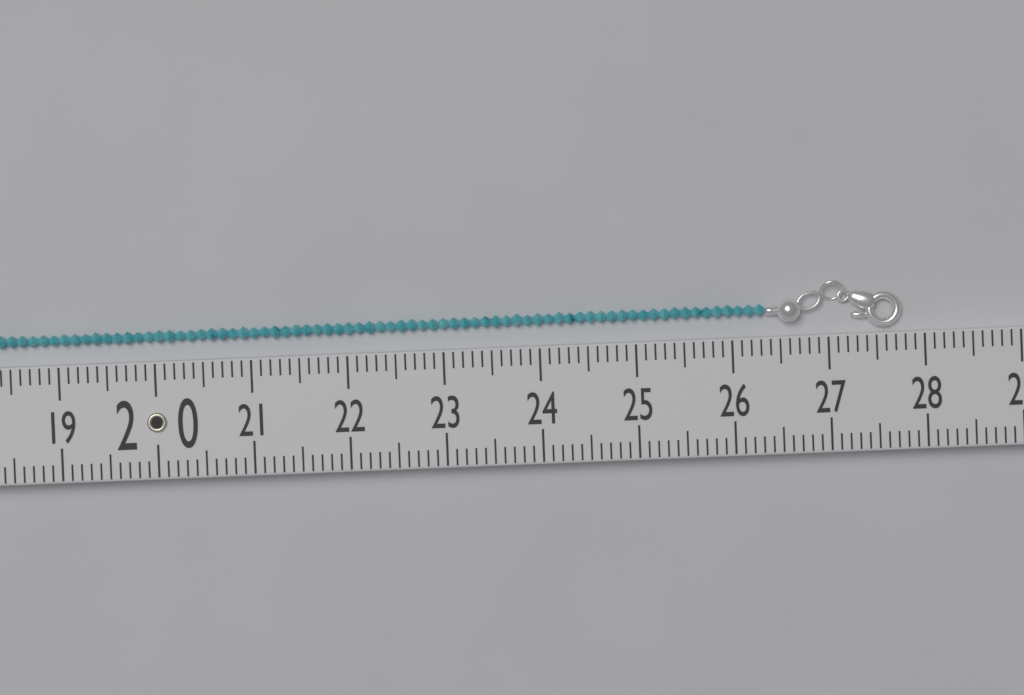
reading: 27.8 (no unit)
